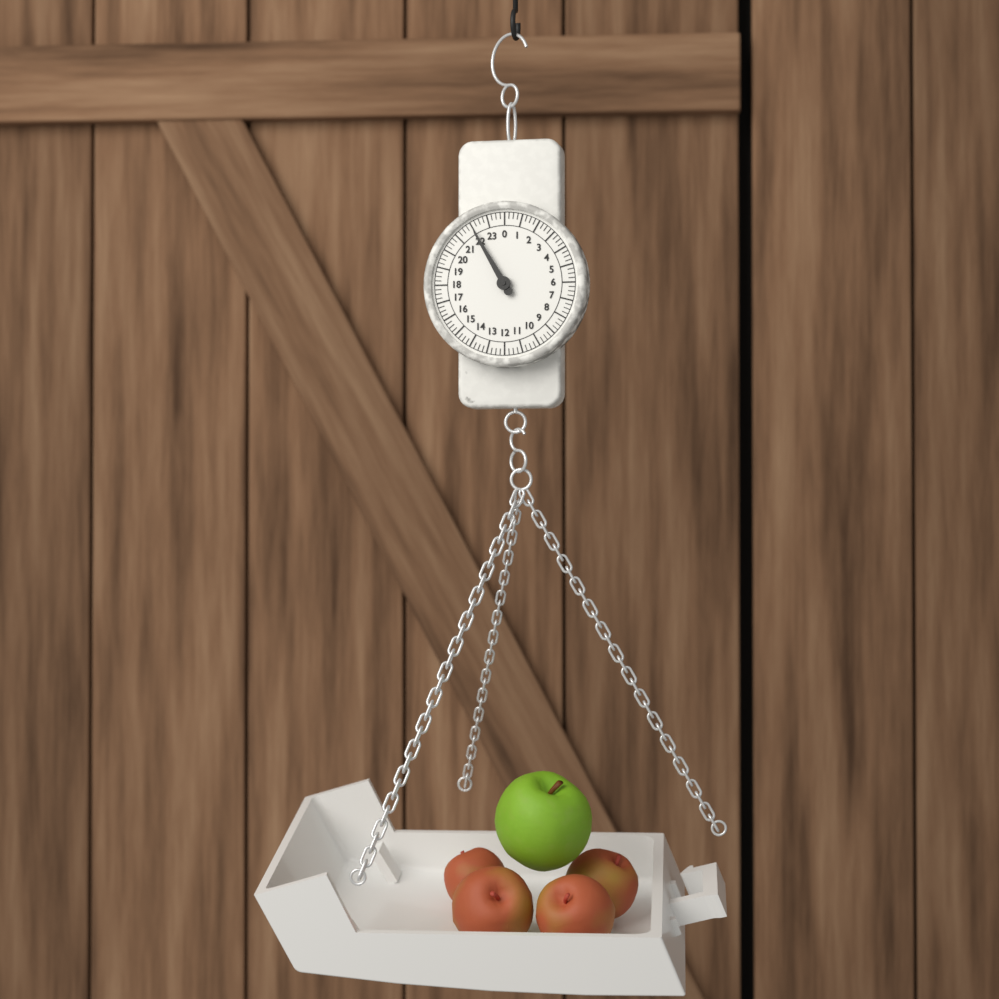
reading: 22.00 (no unit)
